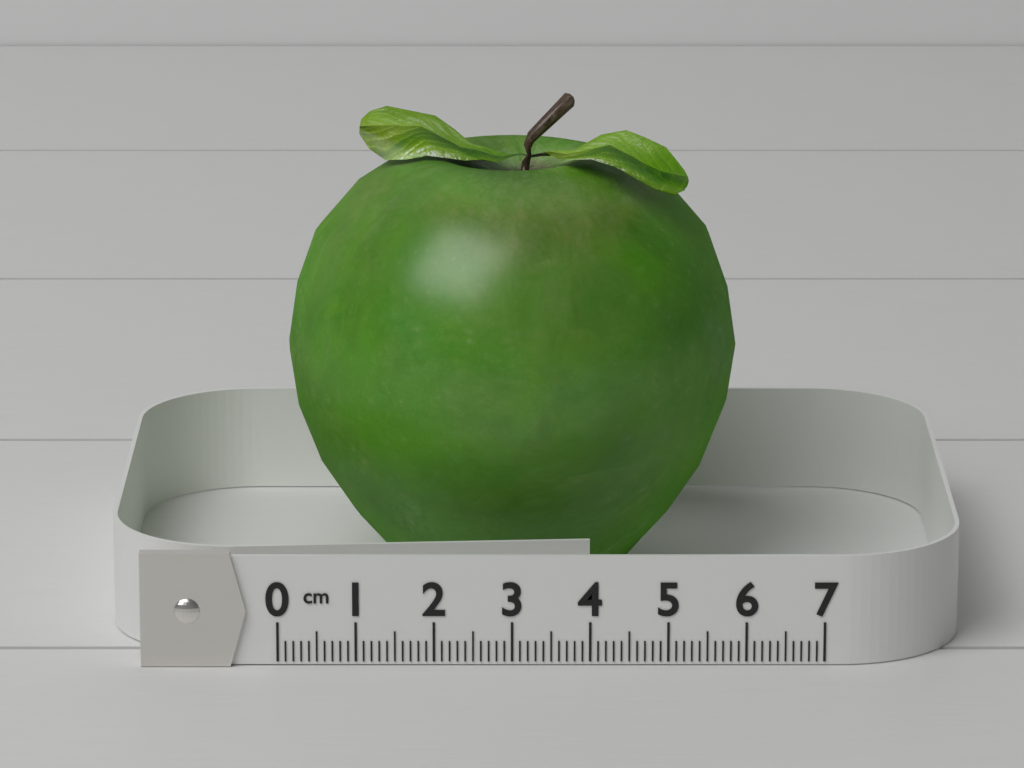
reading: 6.0 cm
